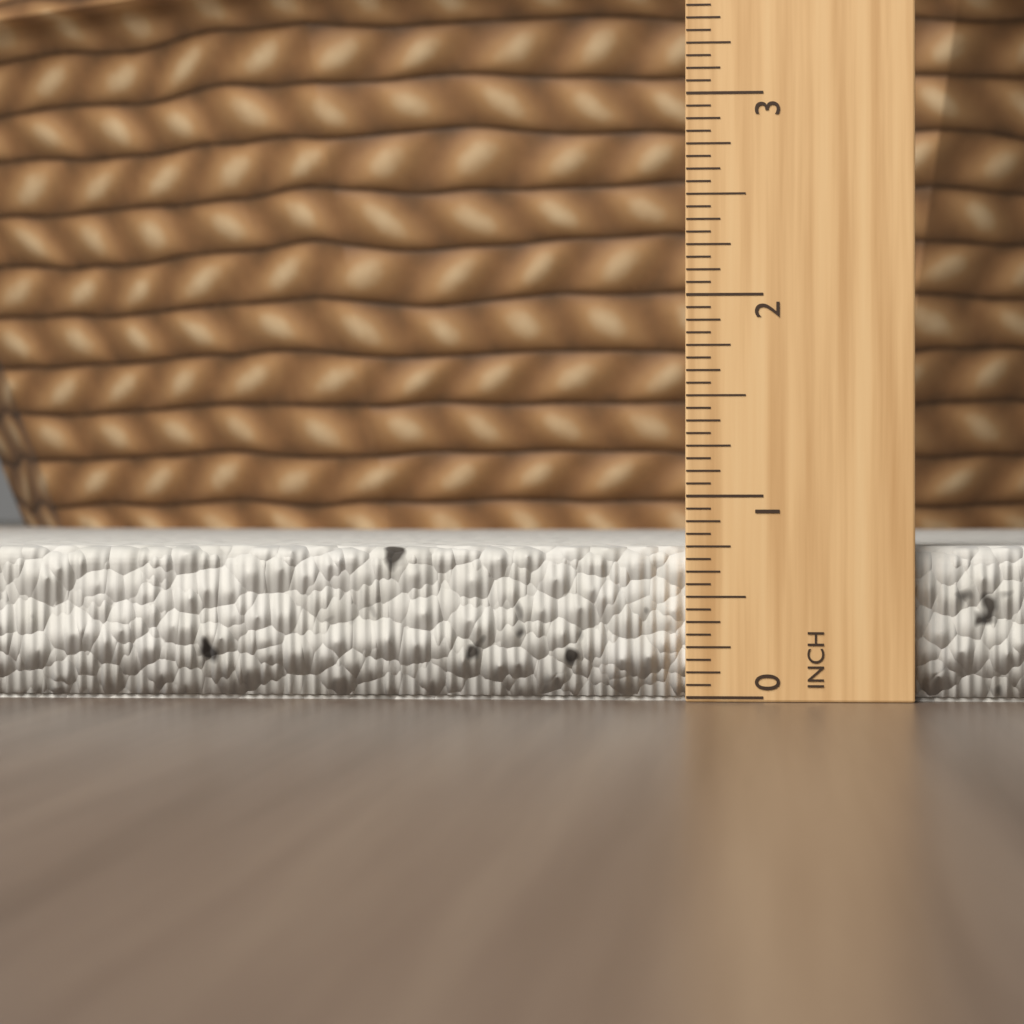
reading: 0.7500 in
